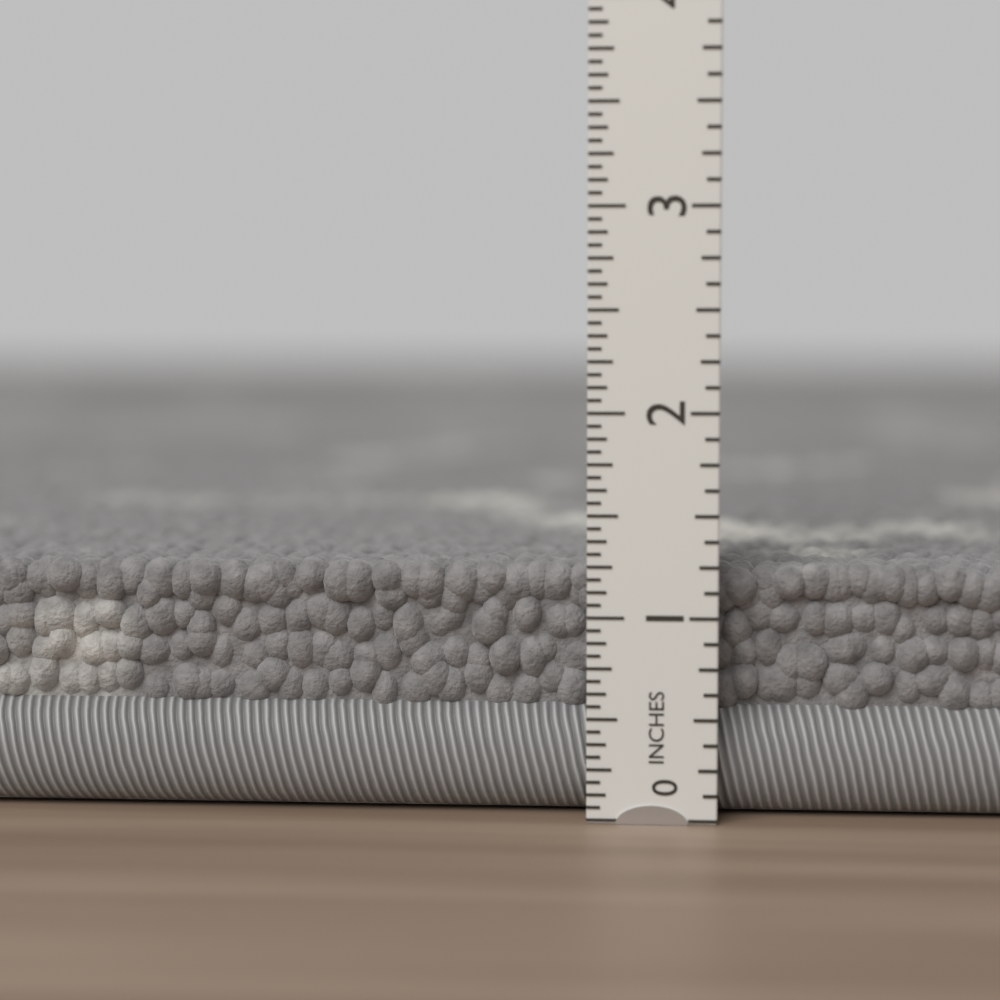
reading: 1.2500 in
